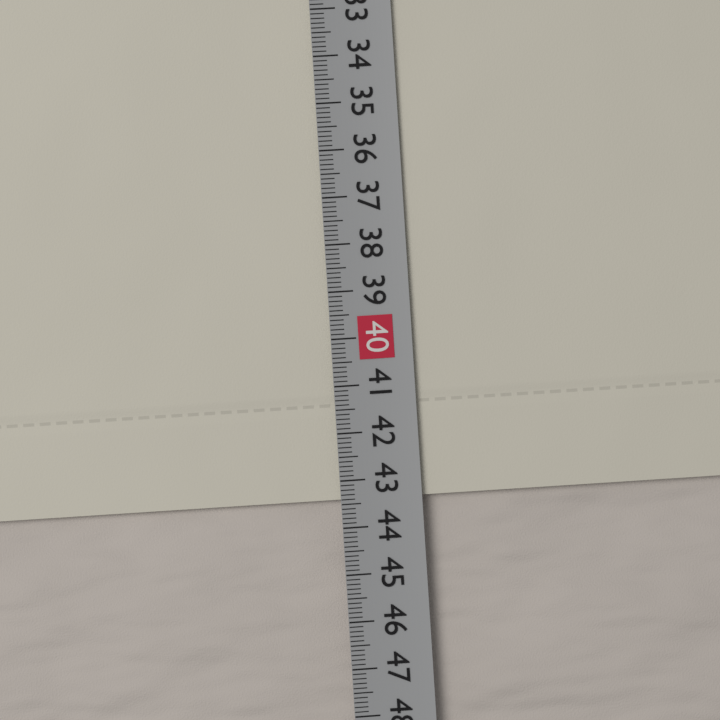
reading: 43.4 cm
